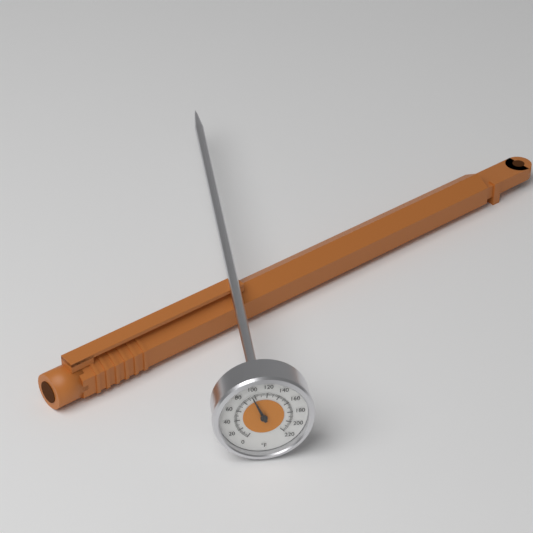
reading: 96 °F
